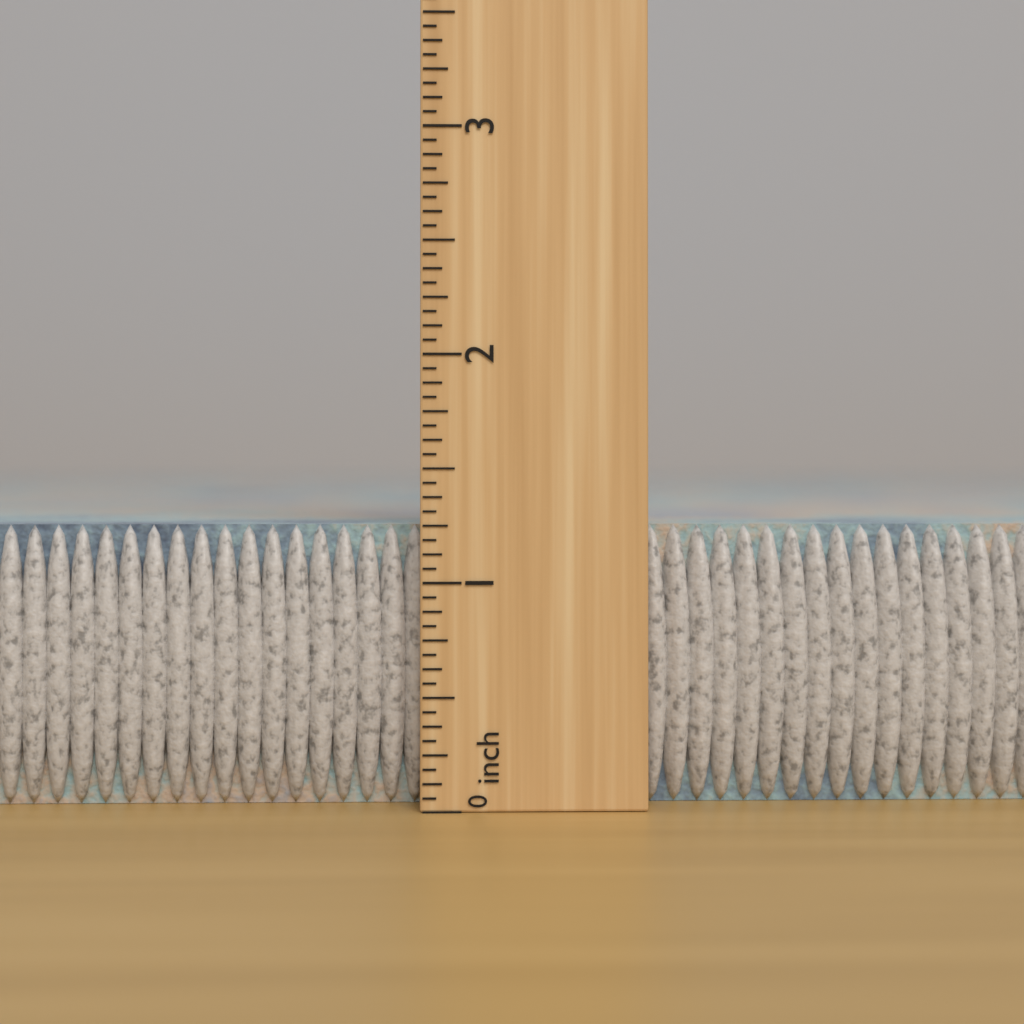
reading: 1.2500 inch
